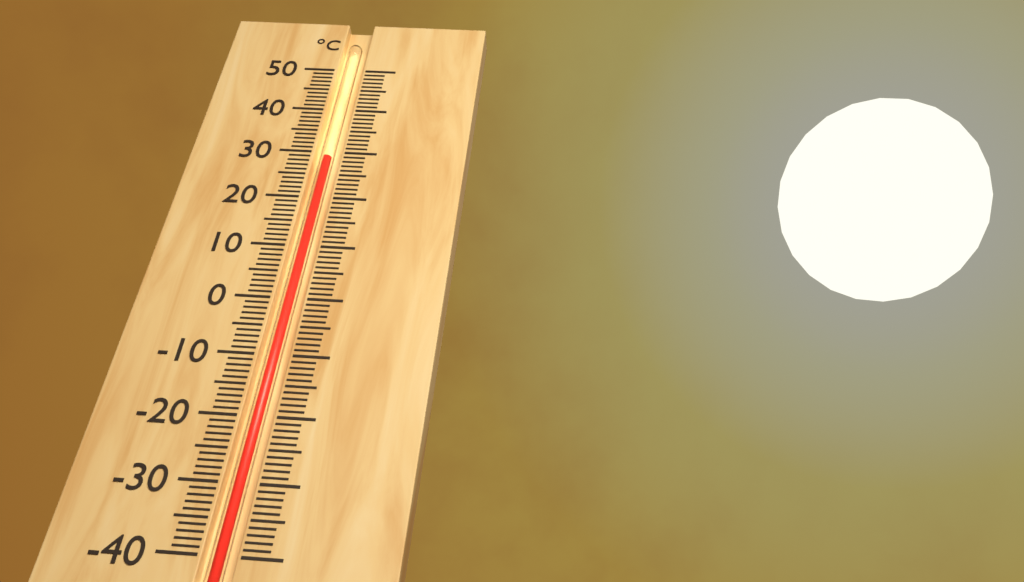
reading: 29 °C
